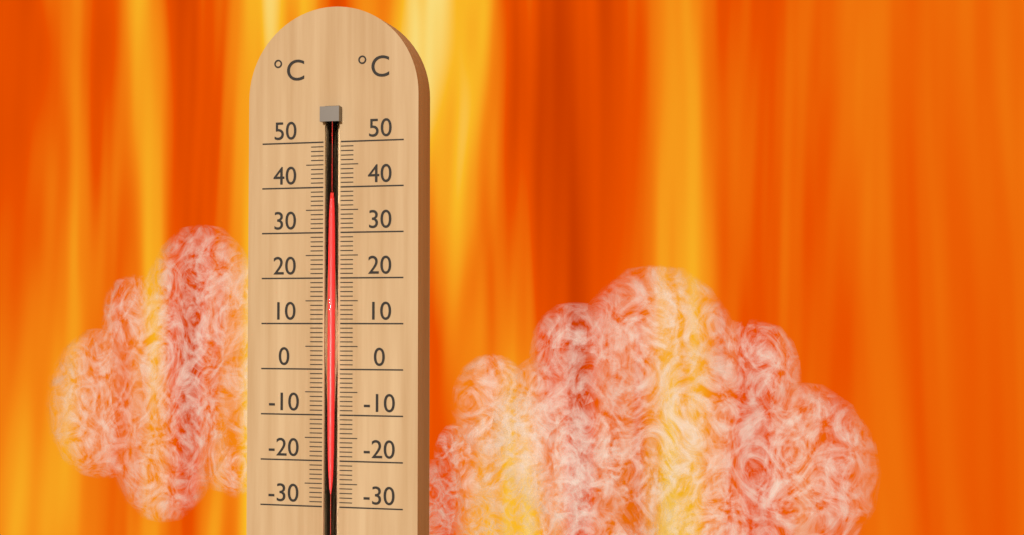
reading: 37 °C
